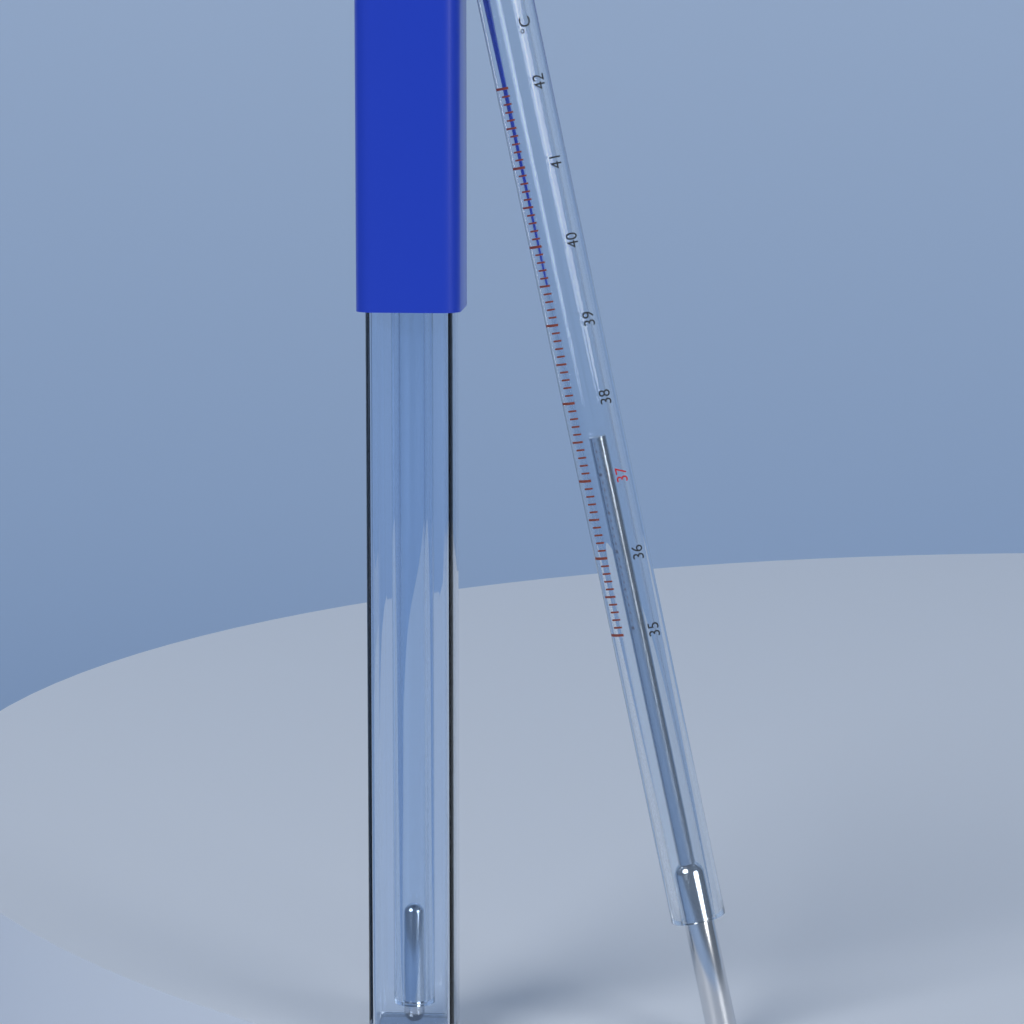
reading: 37.5 °C
